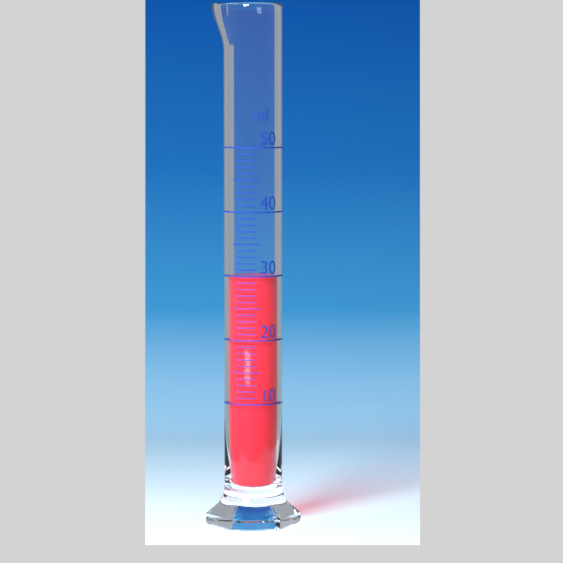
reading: 30 ml
